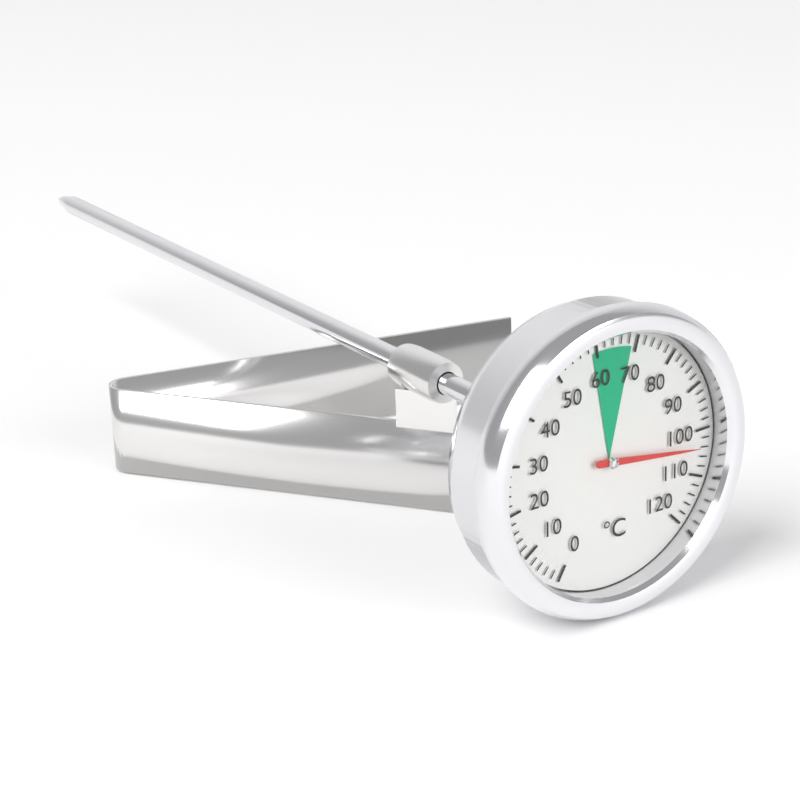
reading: 104 °C
